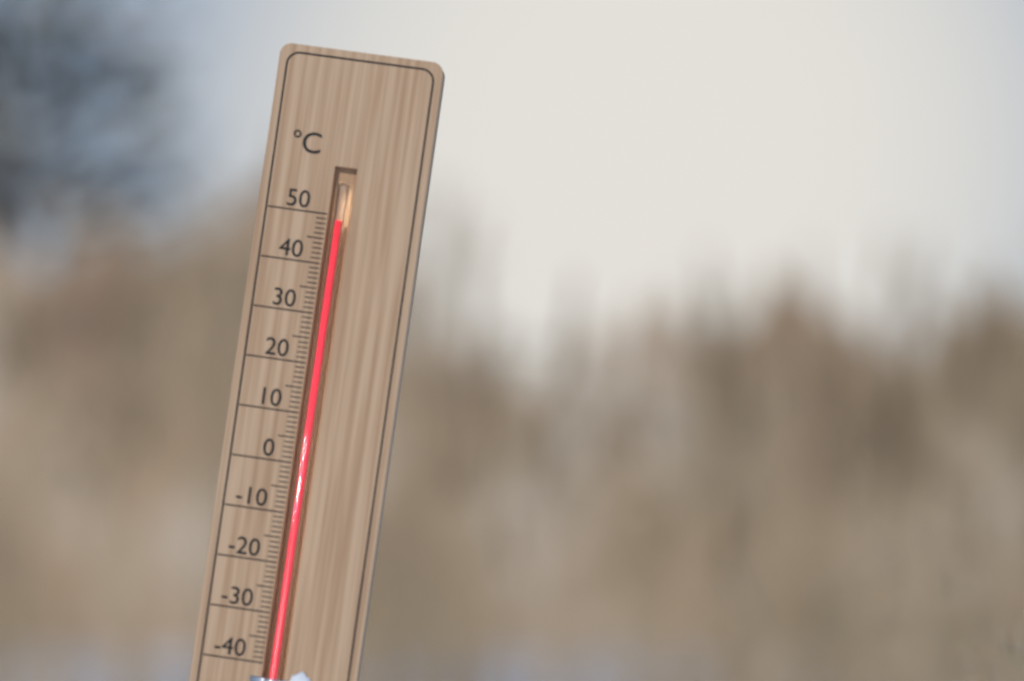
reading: 49 °C
